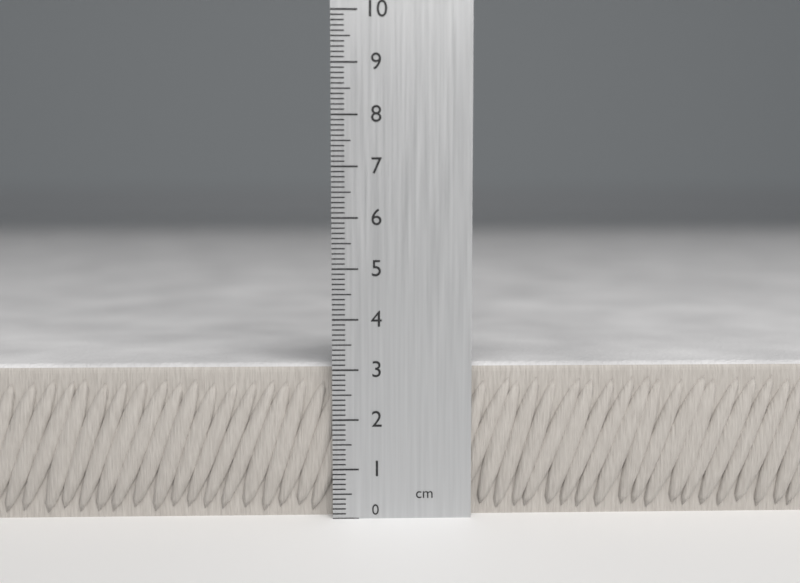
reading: 3.1 cm
